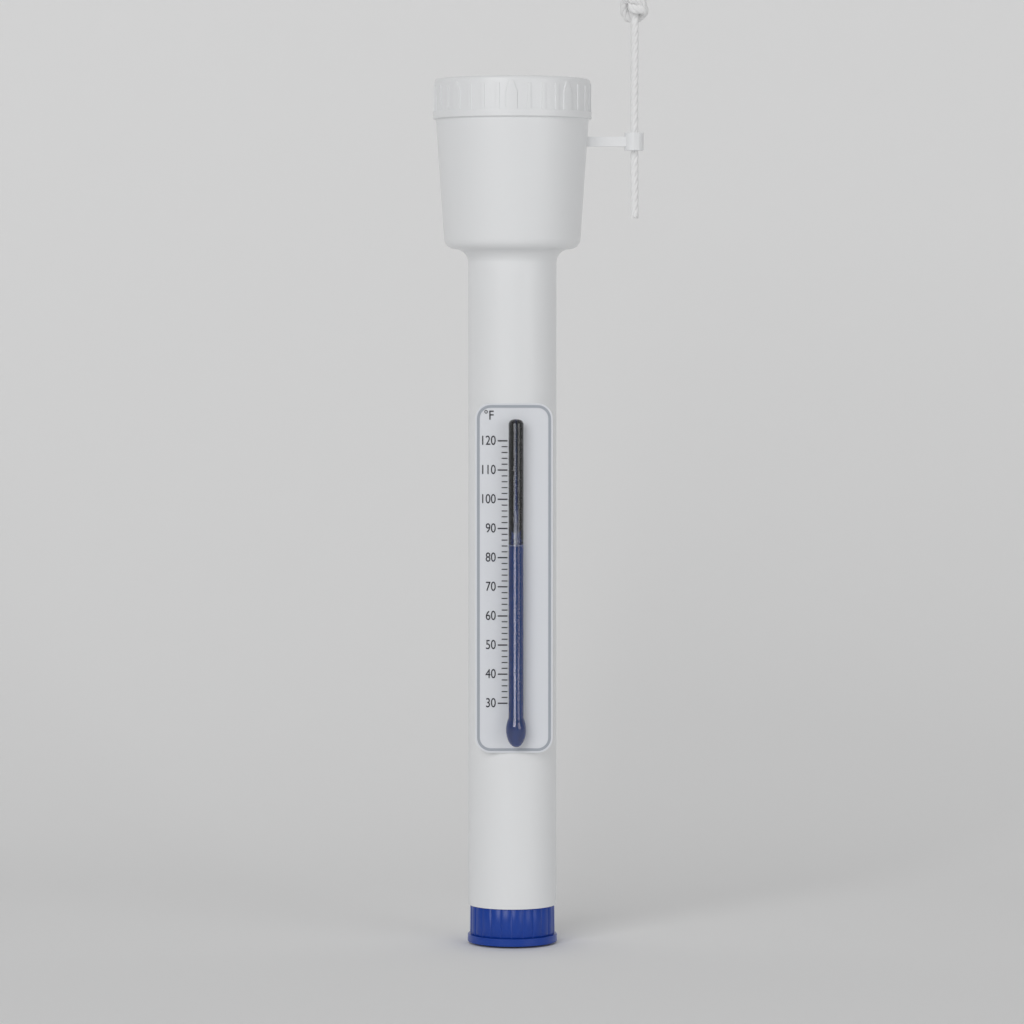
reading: 84 °F
